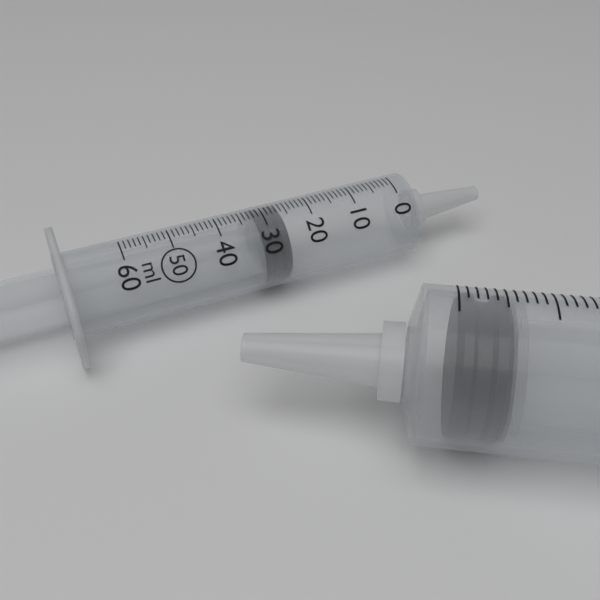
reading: 26 ml
